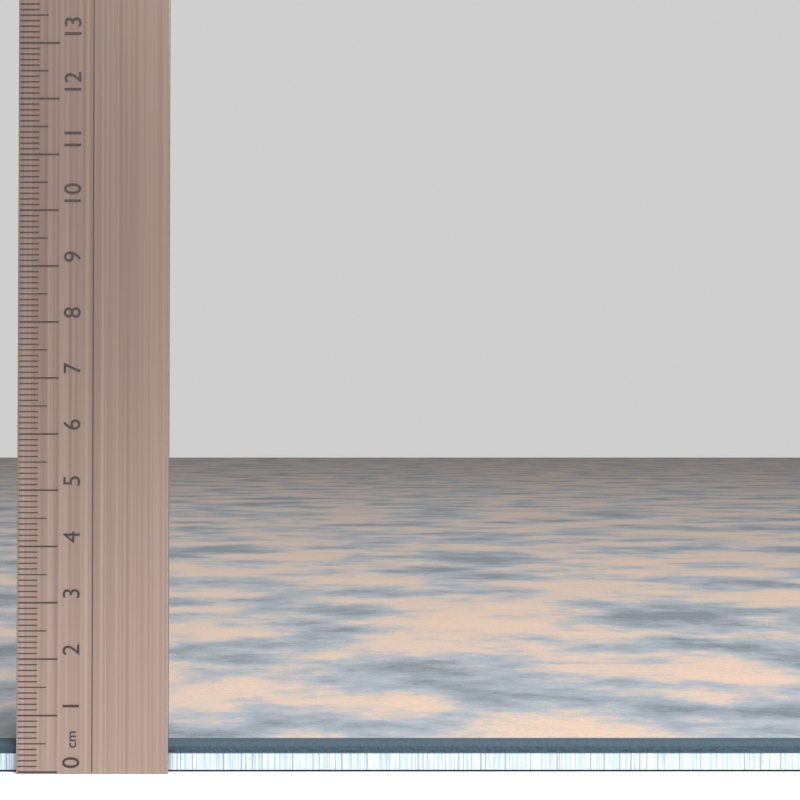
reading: 0.5 cm
